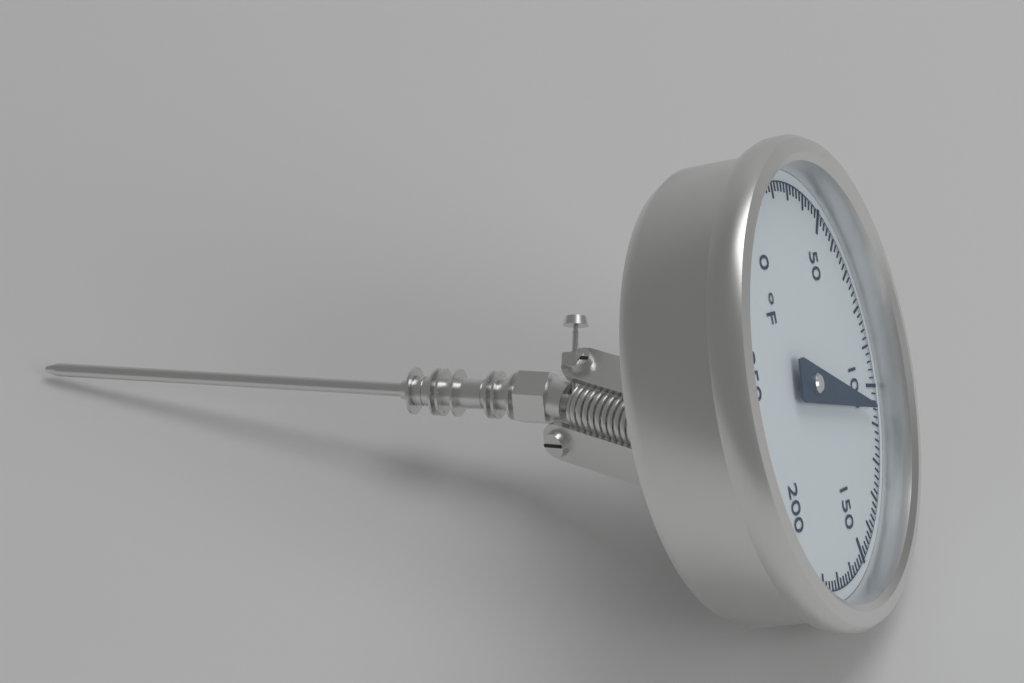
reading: 106 °F
